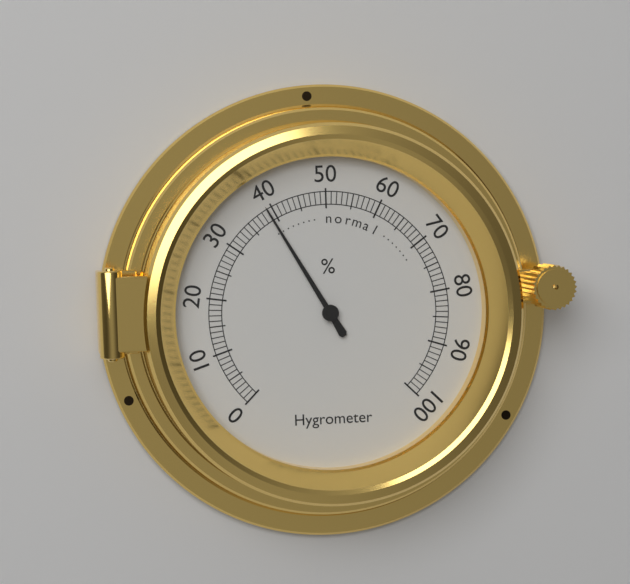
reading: 39 %
